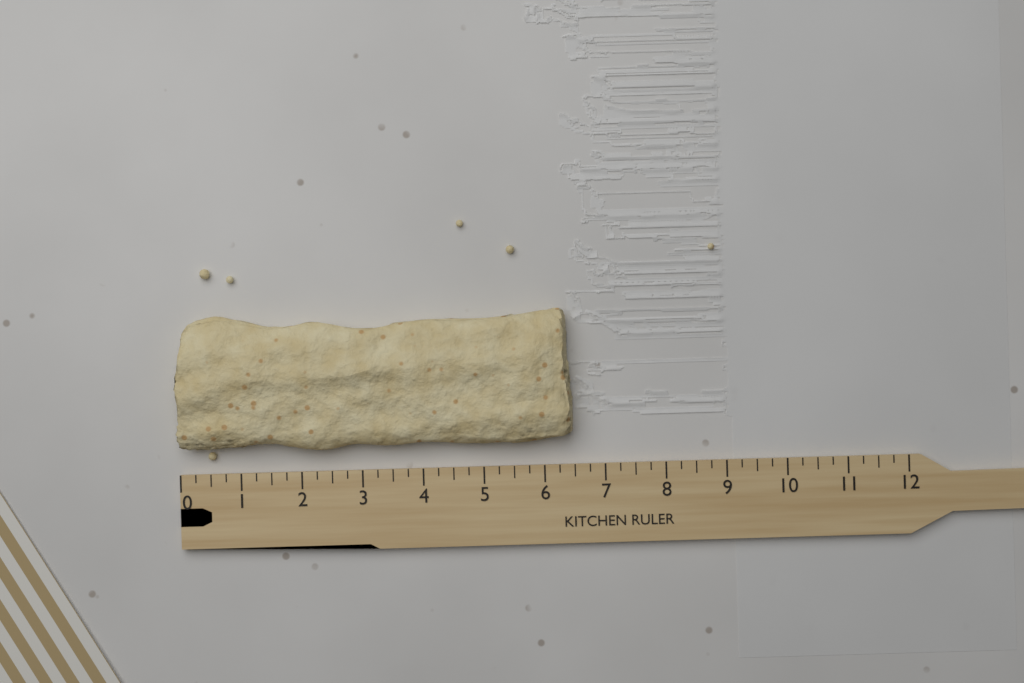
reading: 6.50 (no unit)
